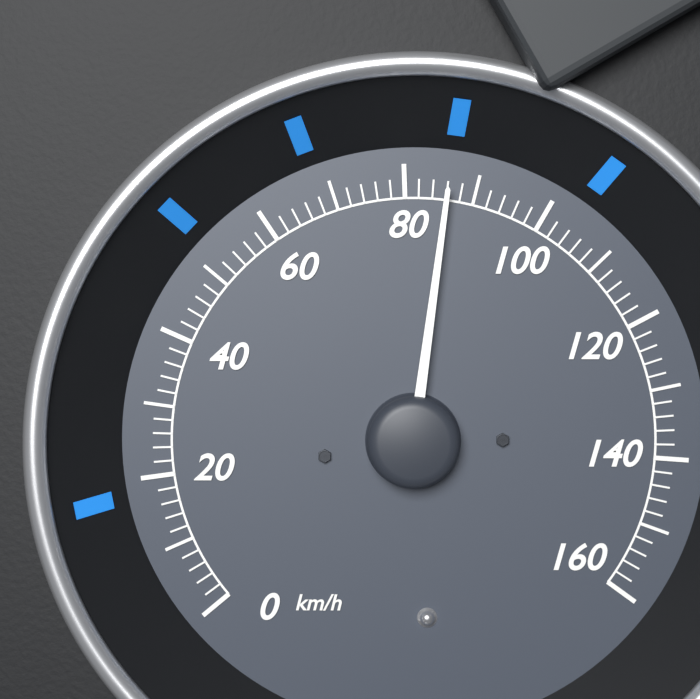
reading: 86 km/h
